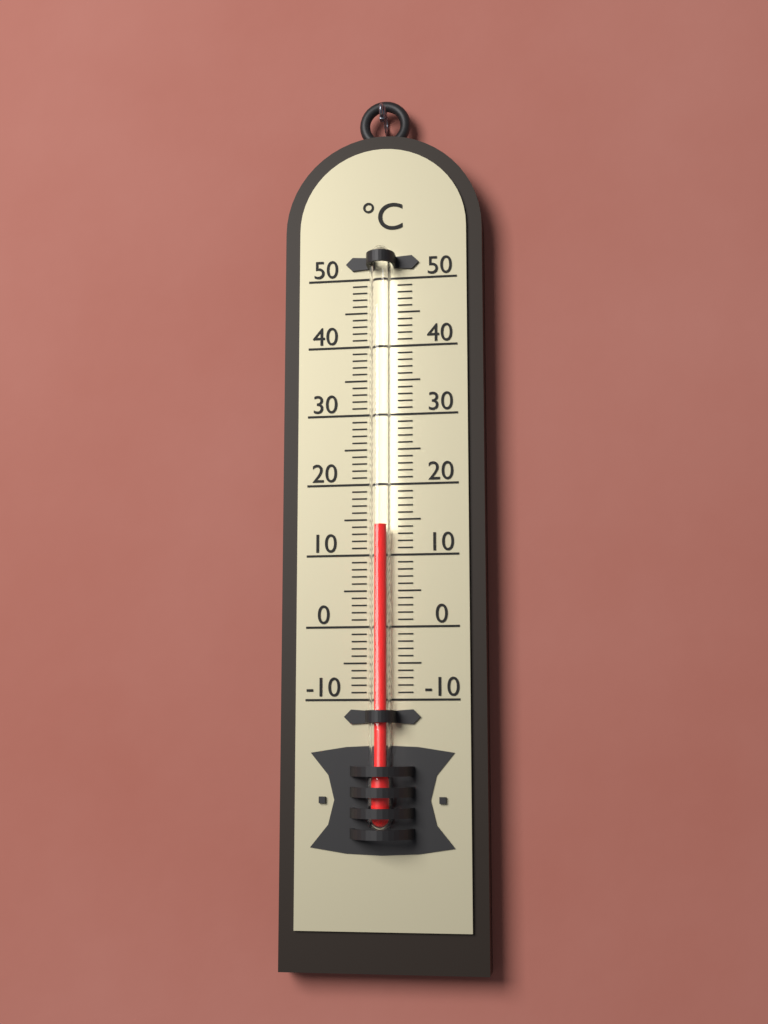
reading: 14 °C
